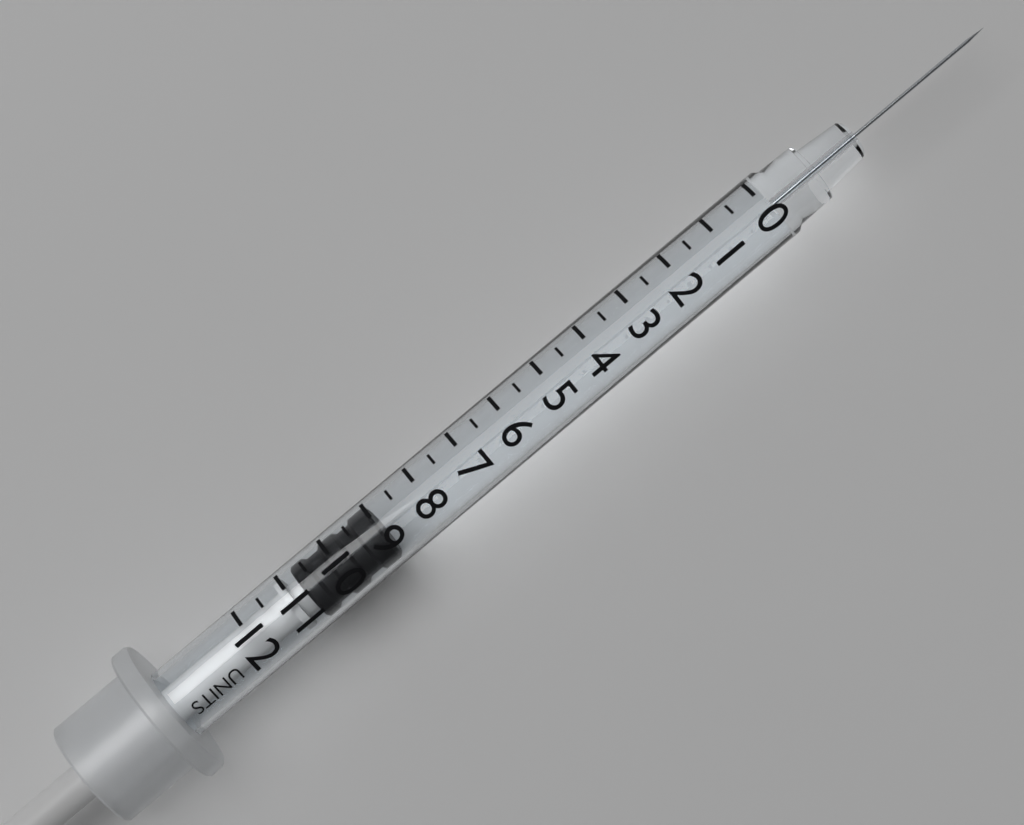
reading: 9.0 units
